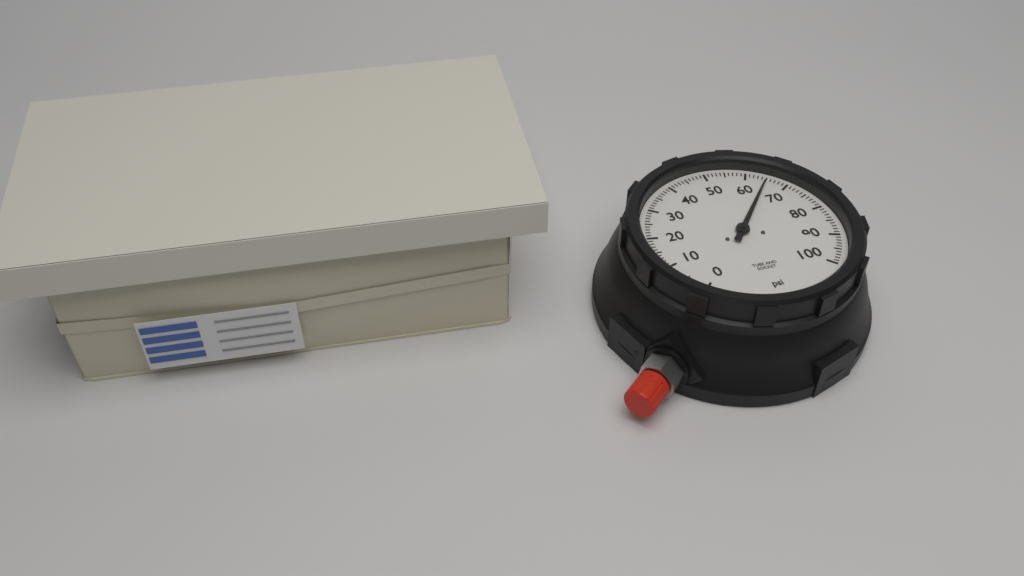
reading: 65 psi
